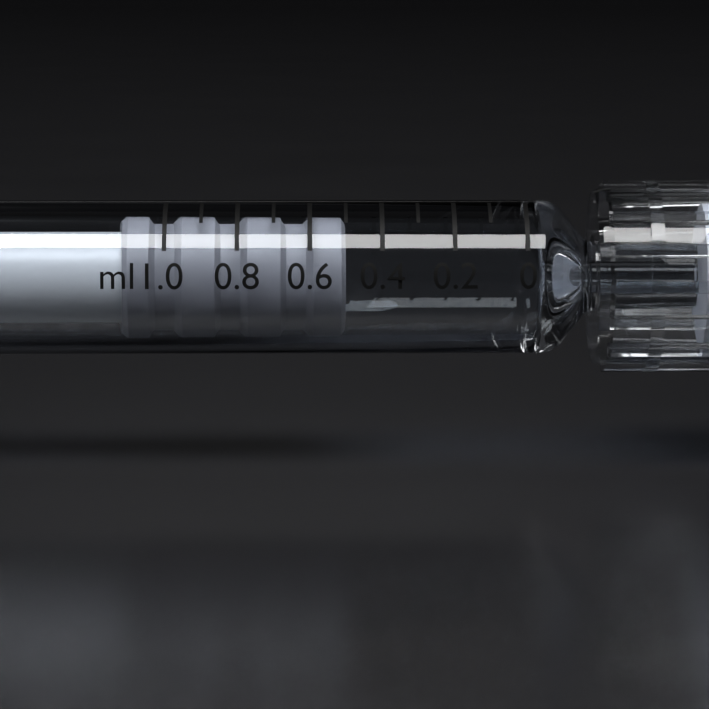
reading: 0.5 ml
